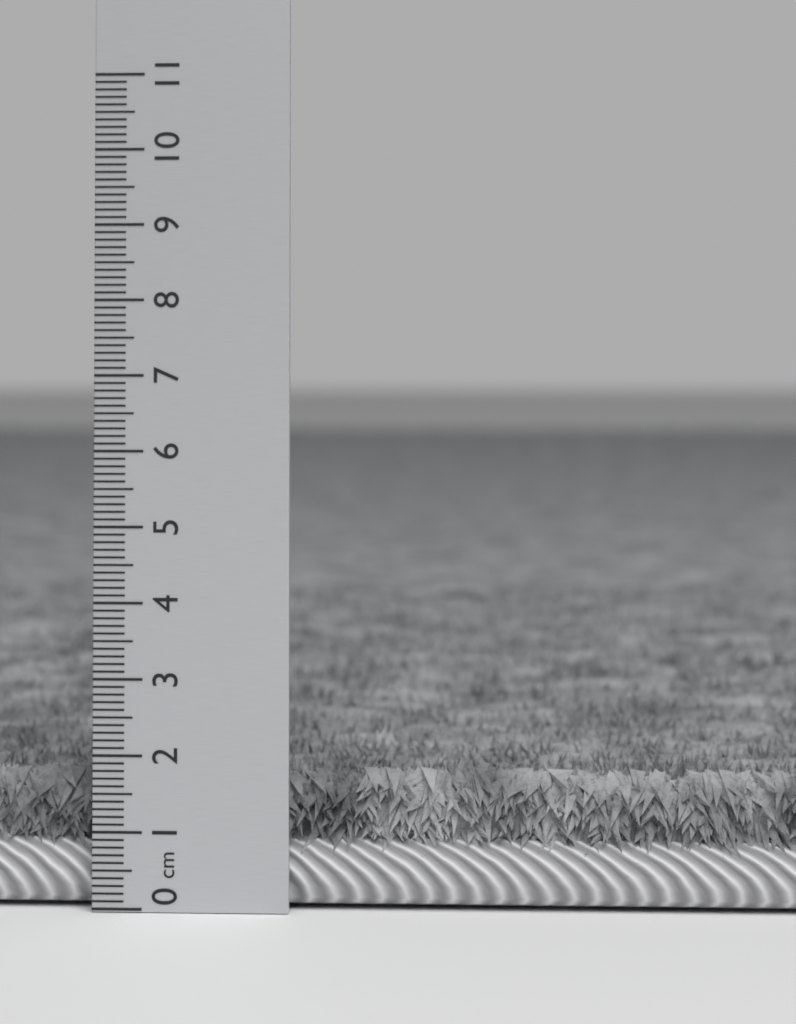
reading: 1.8 cm
